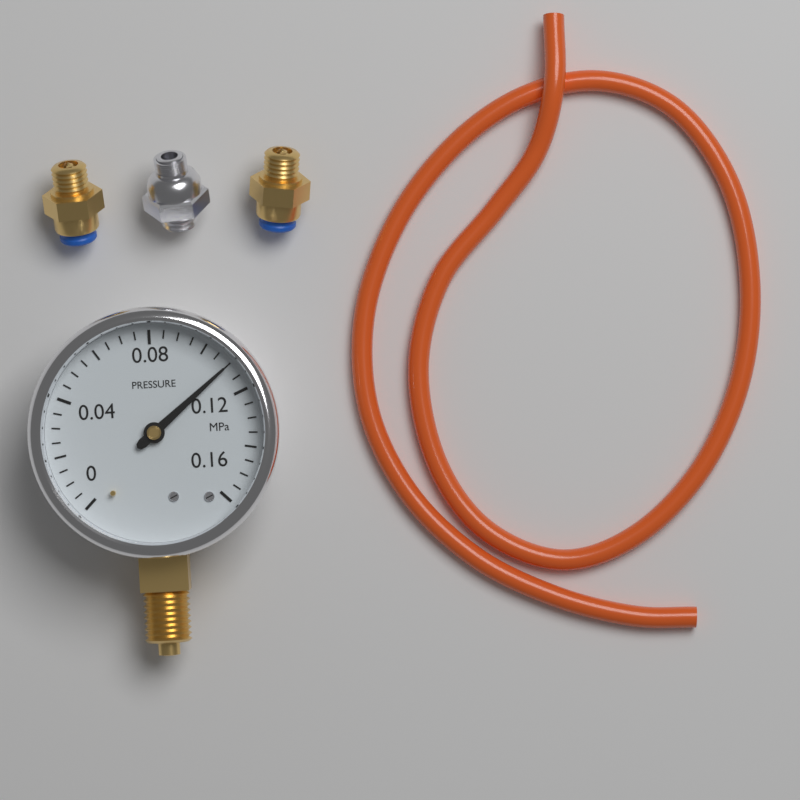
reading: 0.110 MPa
